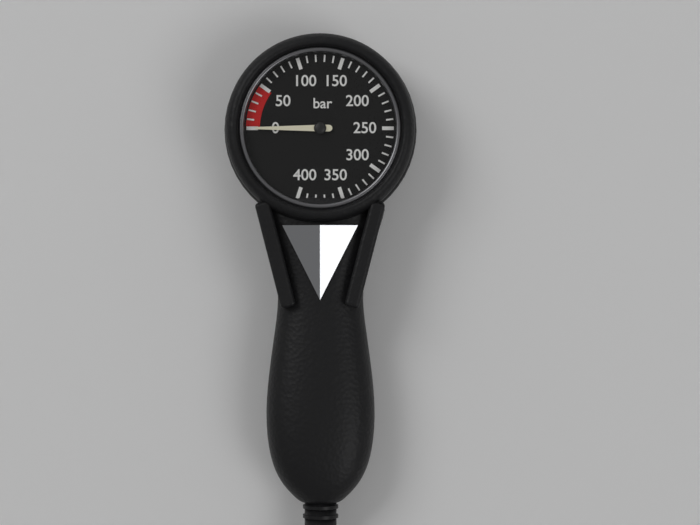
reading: 0 bar
